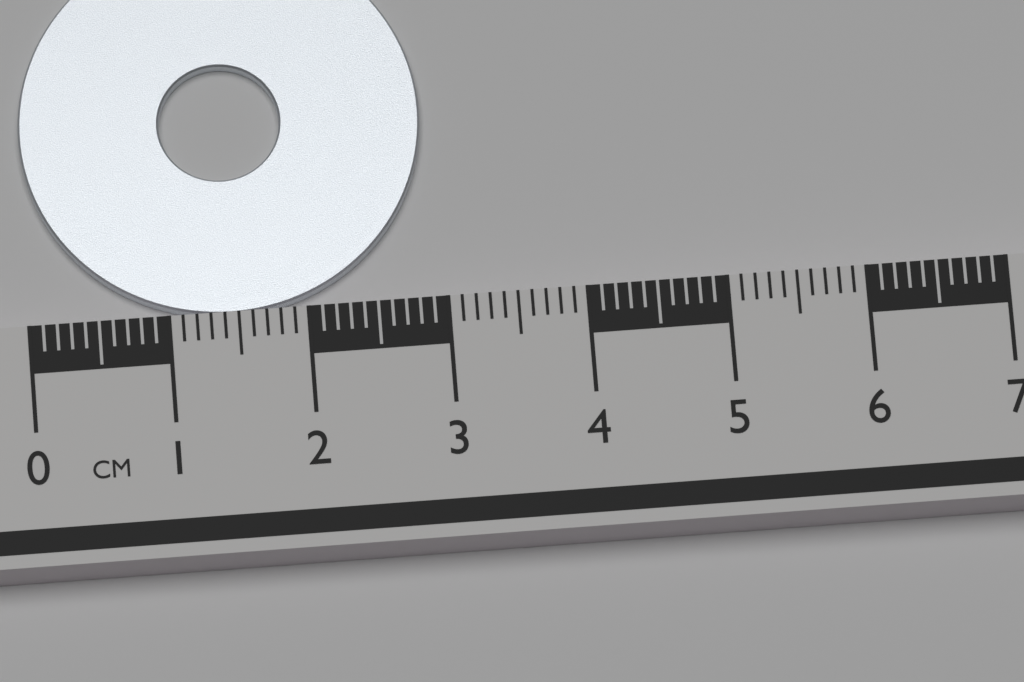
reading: 2.9 cm
